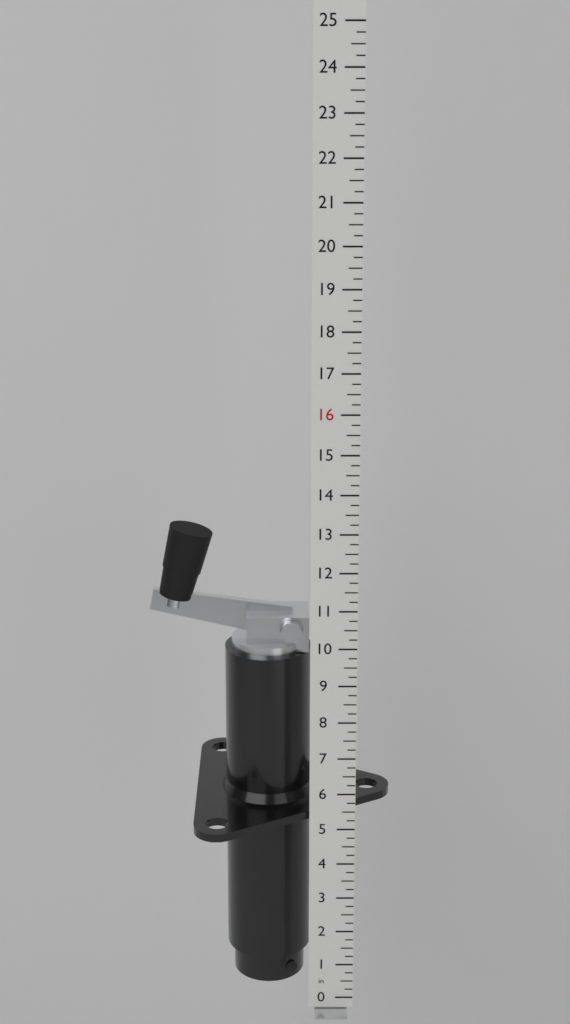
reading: 12.75 in
